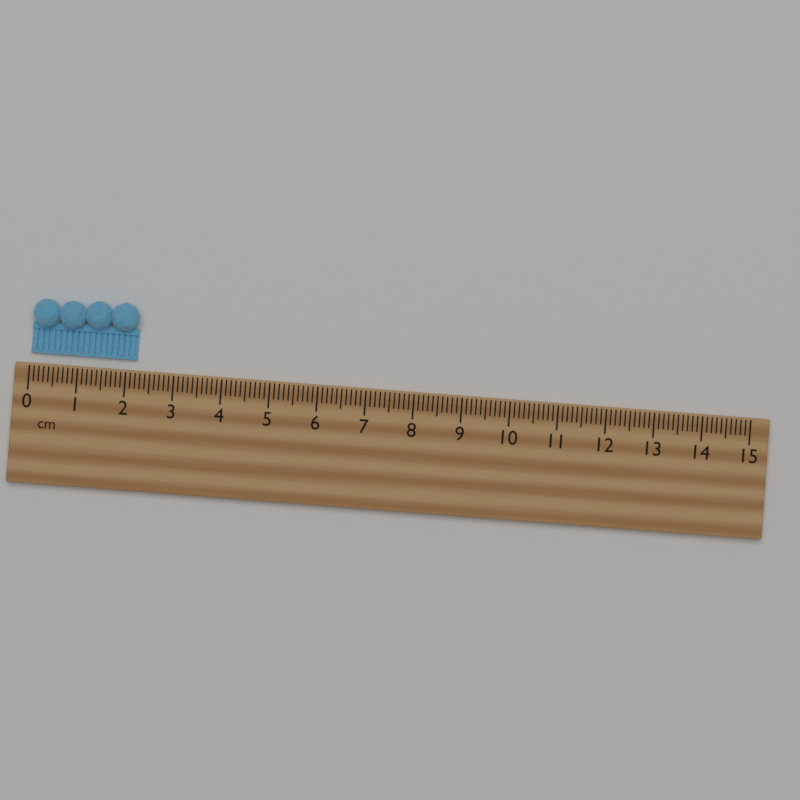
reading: 2.2 cm
